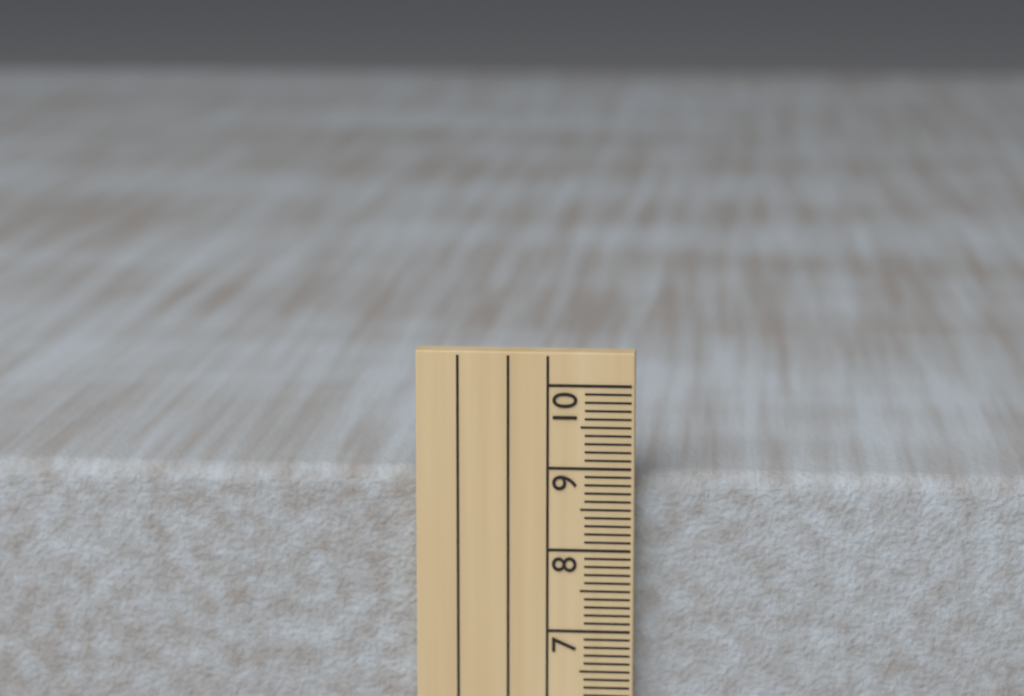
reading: 8.9 cm
